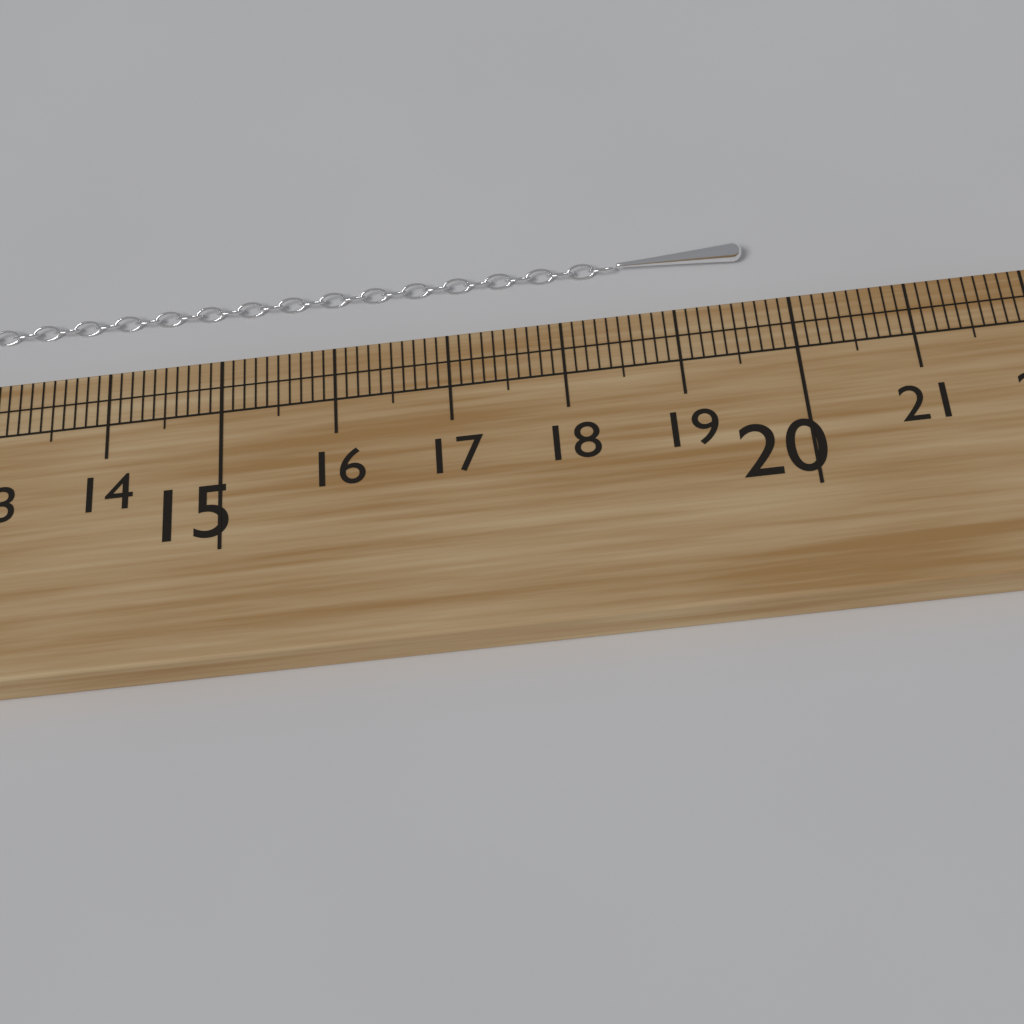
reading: 19.7 cm
